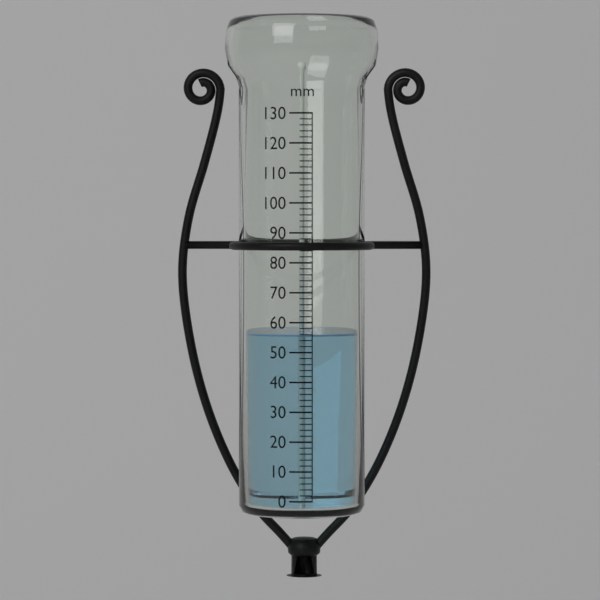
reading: 56 mm
